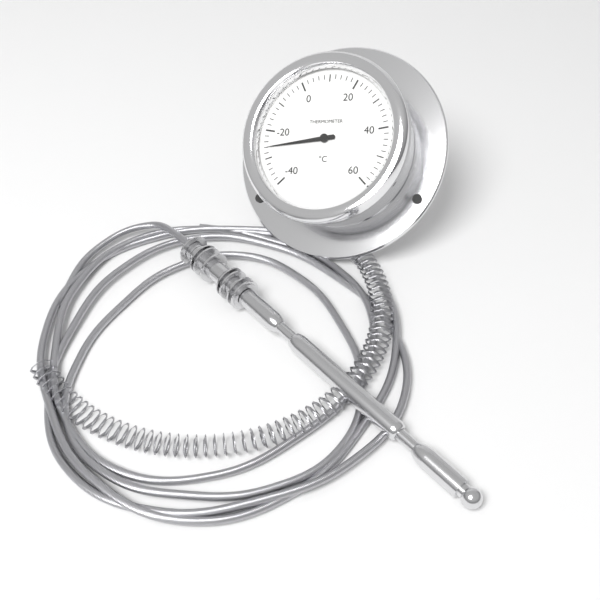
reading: -26 °C
